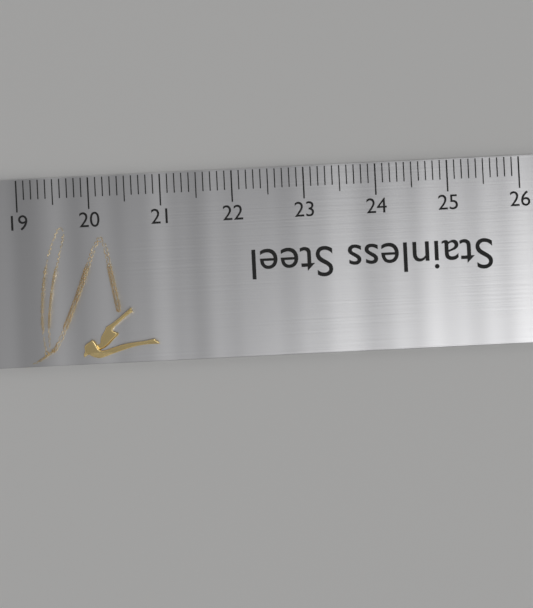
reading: 20.9 (no unit)
